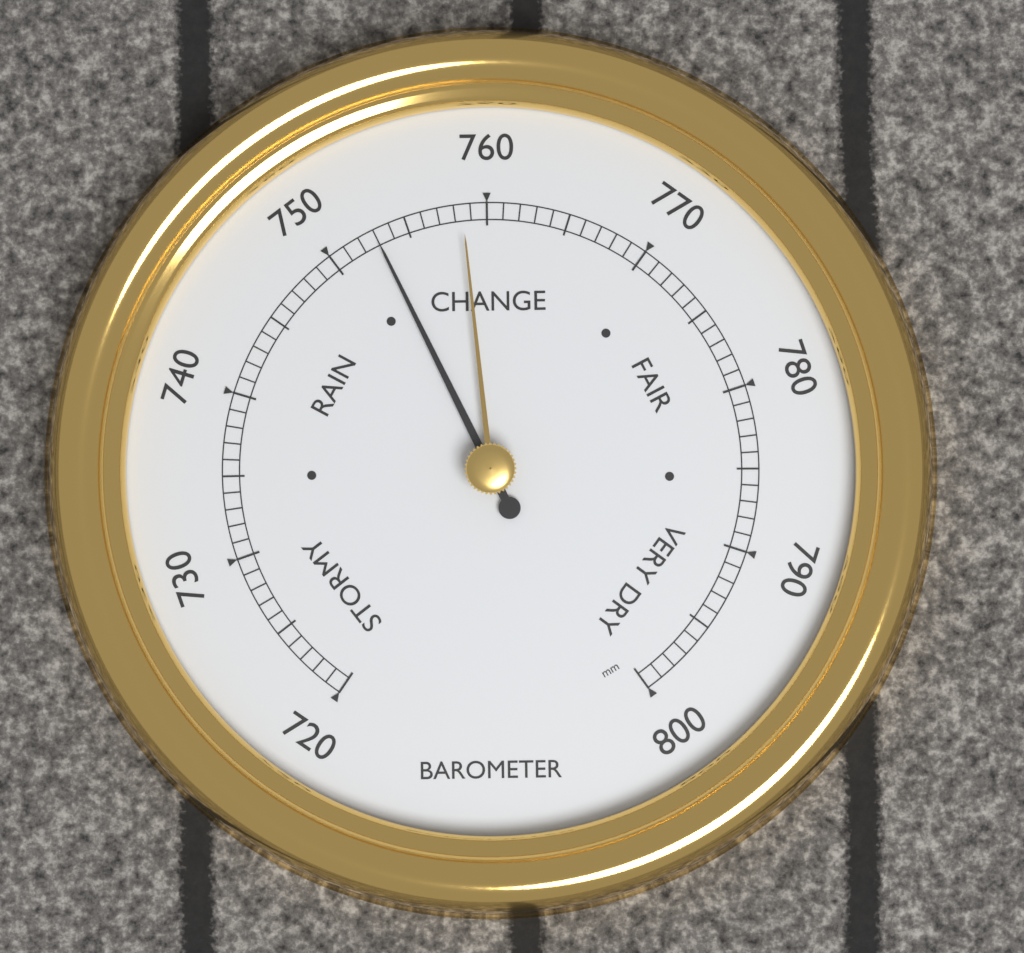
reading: 753 mm
